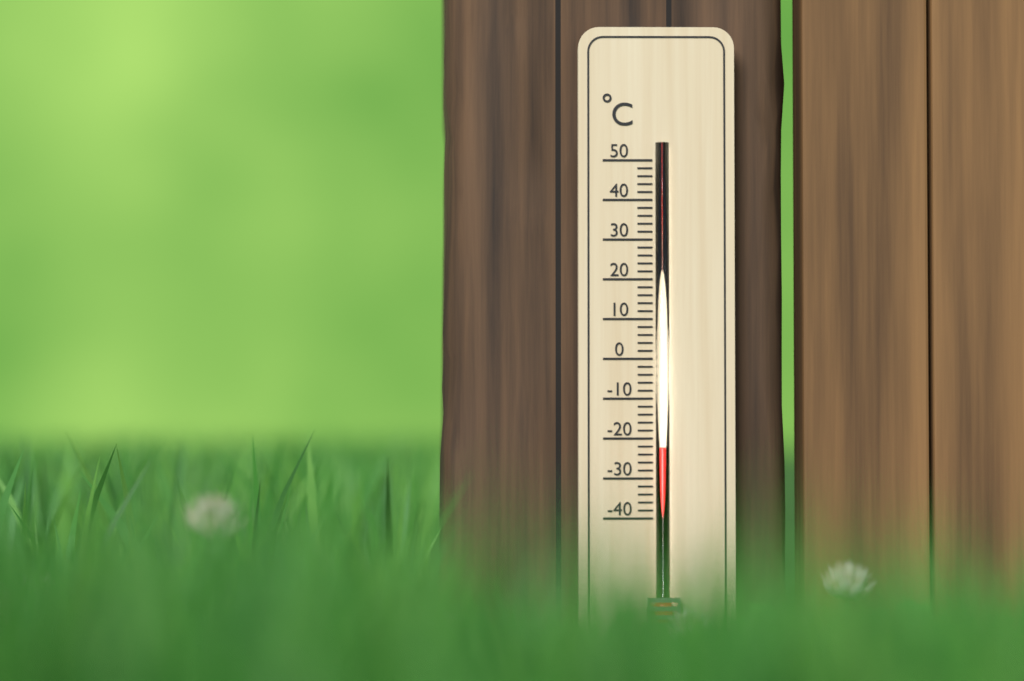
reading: -22 °C
